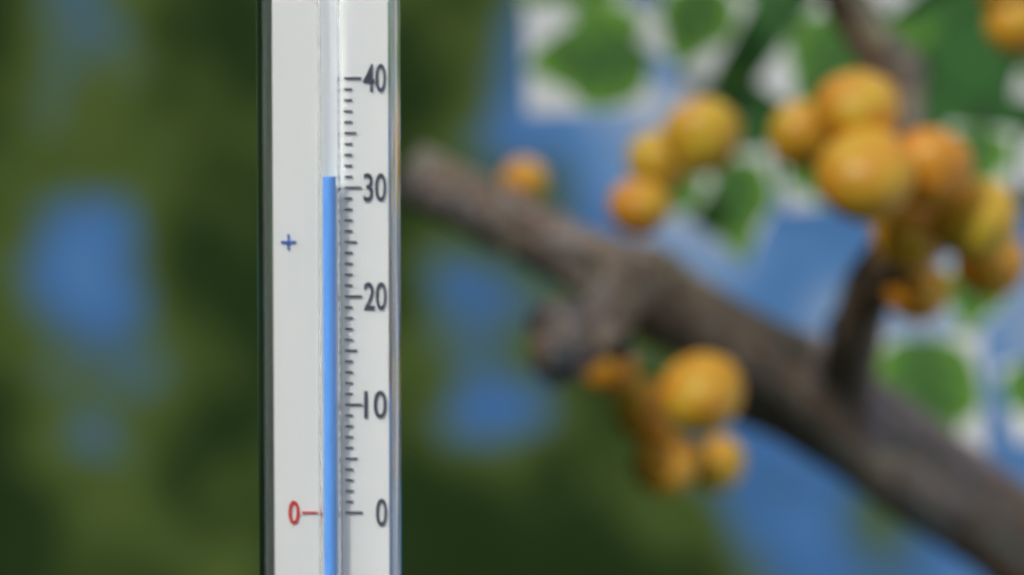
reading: 31 (no unit)
